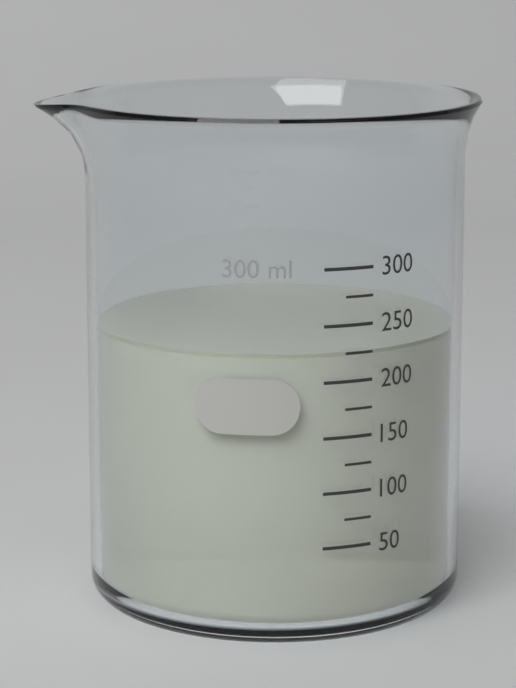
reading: 225 ml
